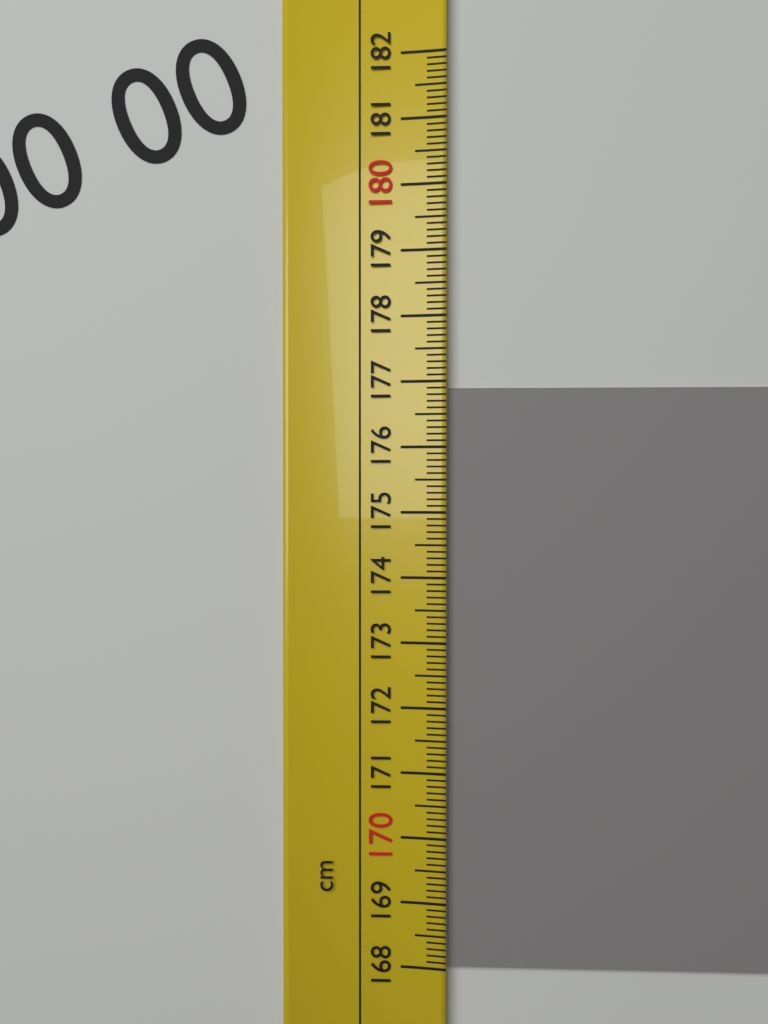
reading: 176.9 cm
